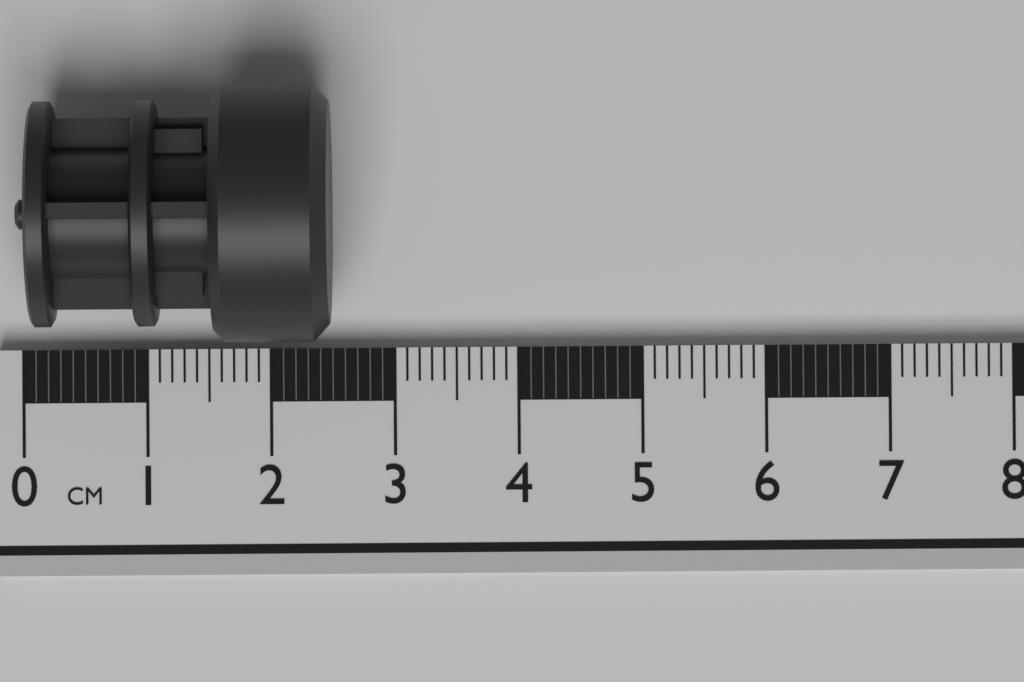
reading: 2.5 cm
